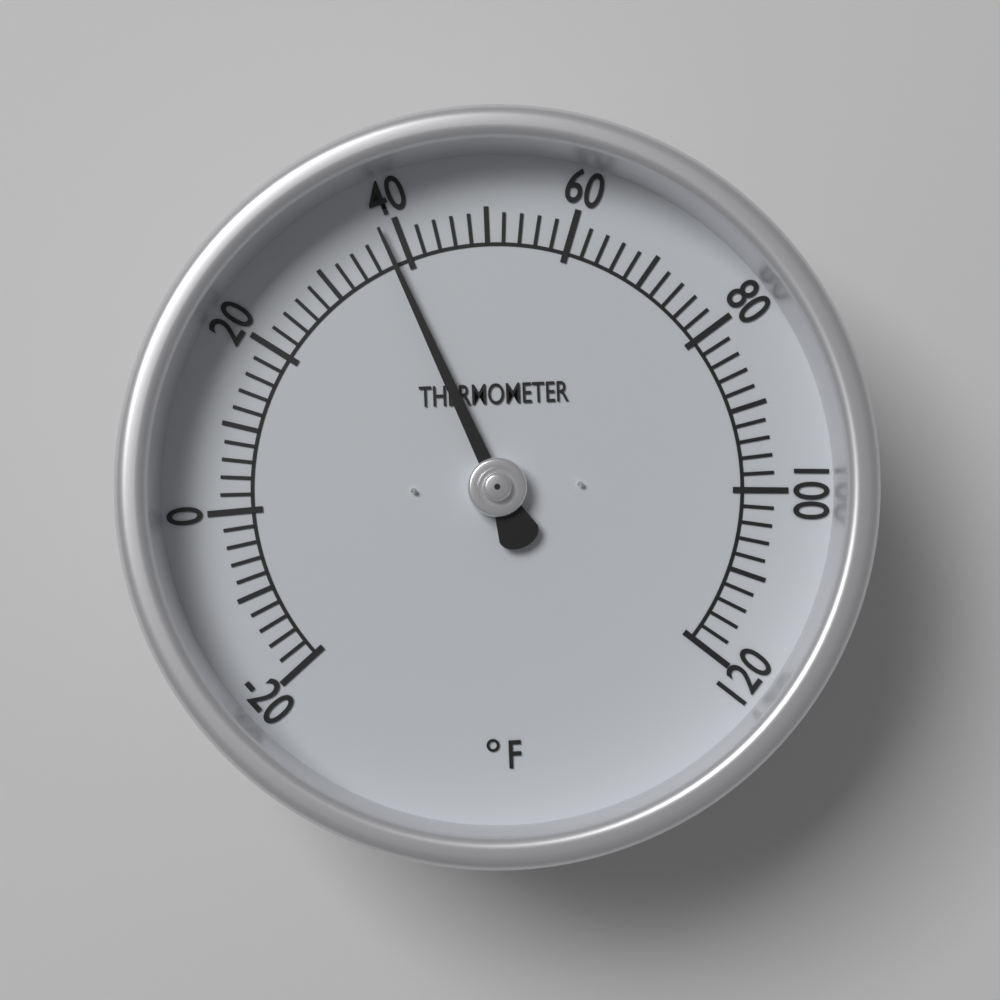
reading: 38 °F
